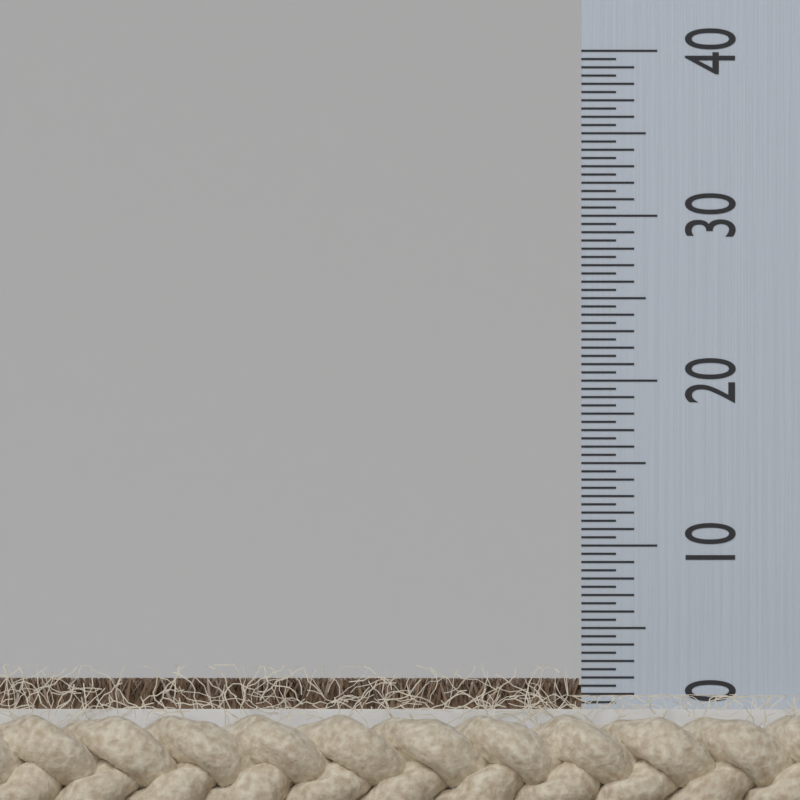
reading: 2.0 (no unit)
